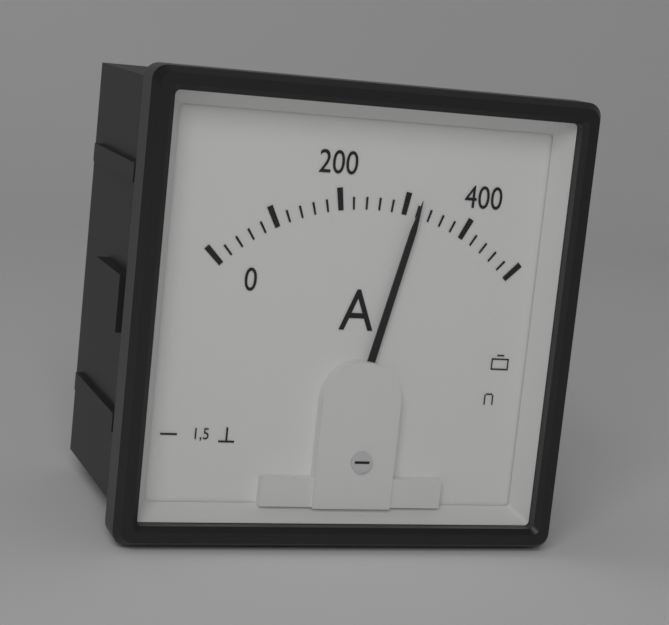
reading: 320 A
